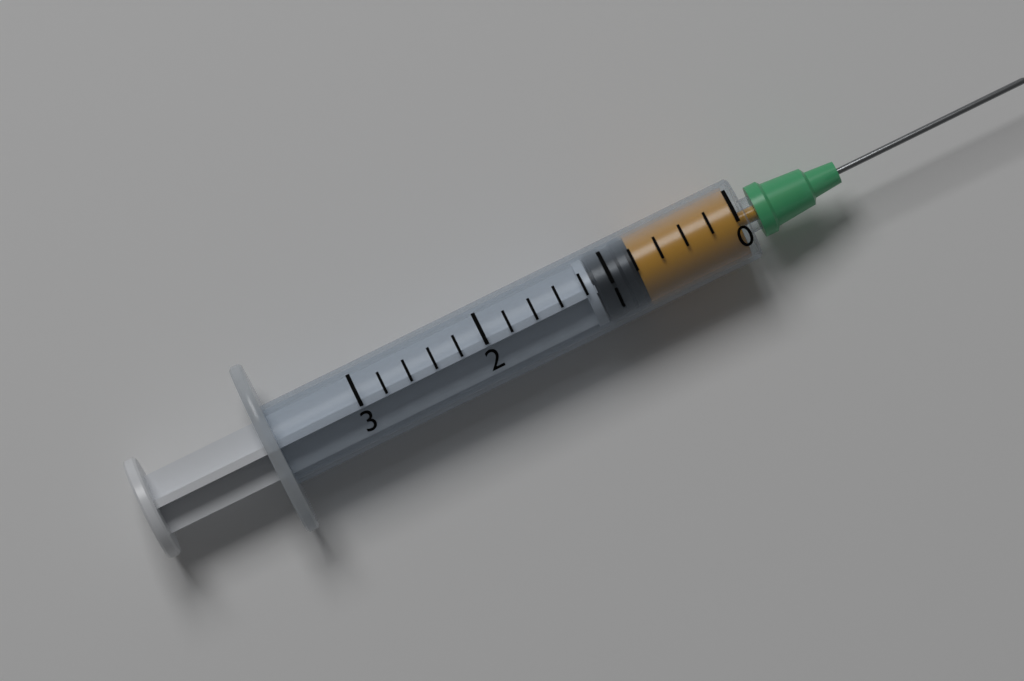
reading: 0.8 (no unit)
